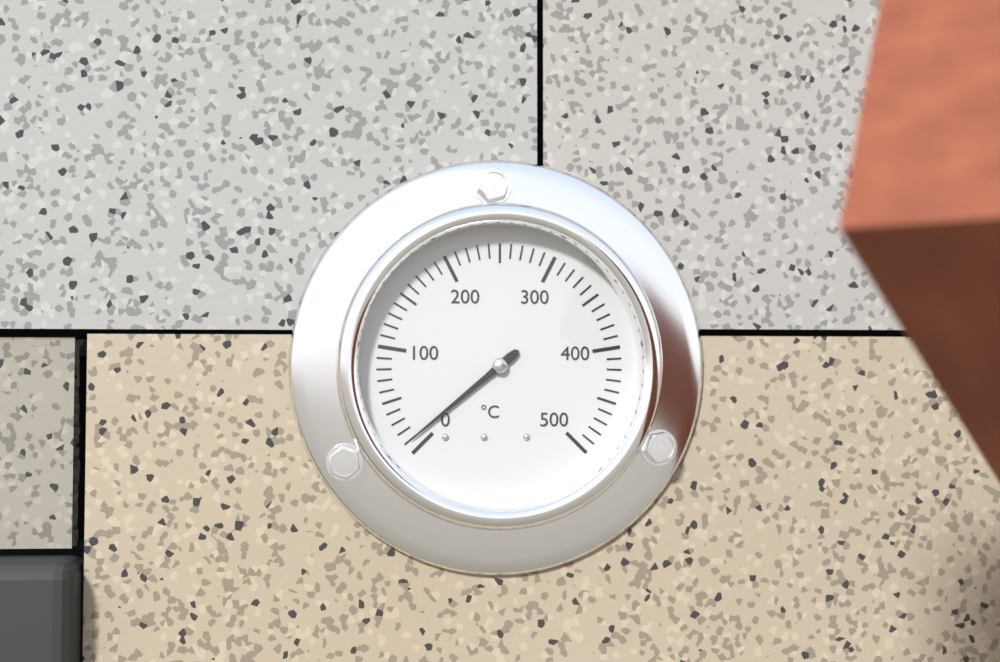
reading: 10 °C
